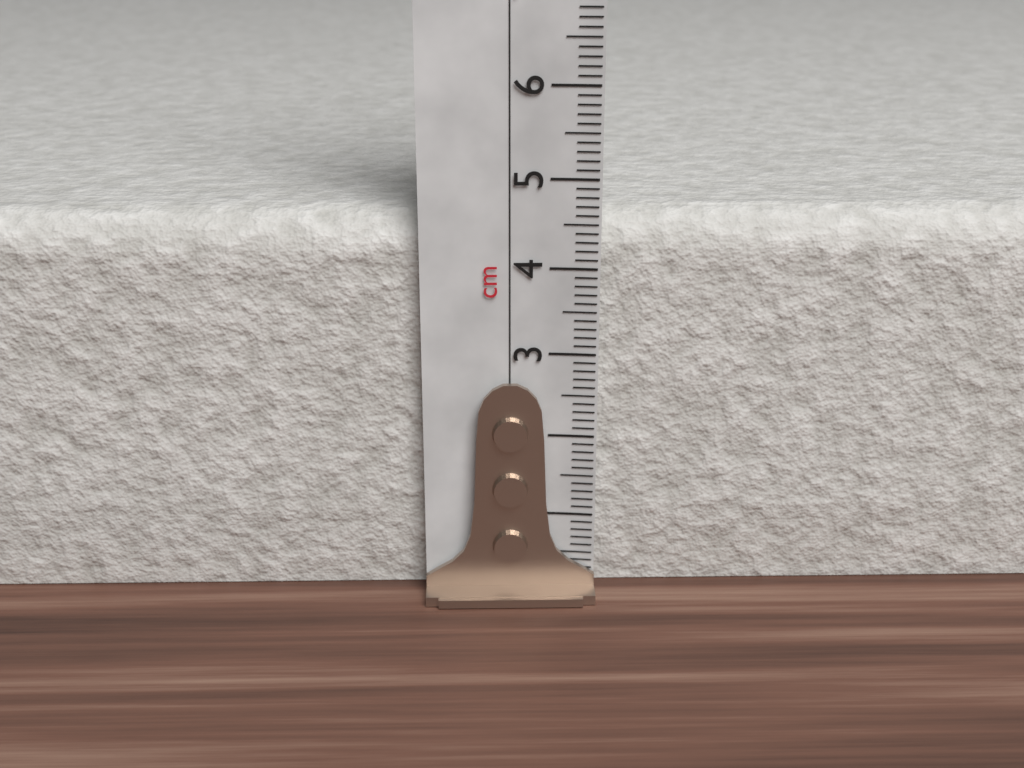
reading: 4.6 cm
